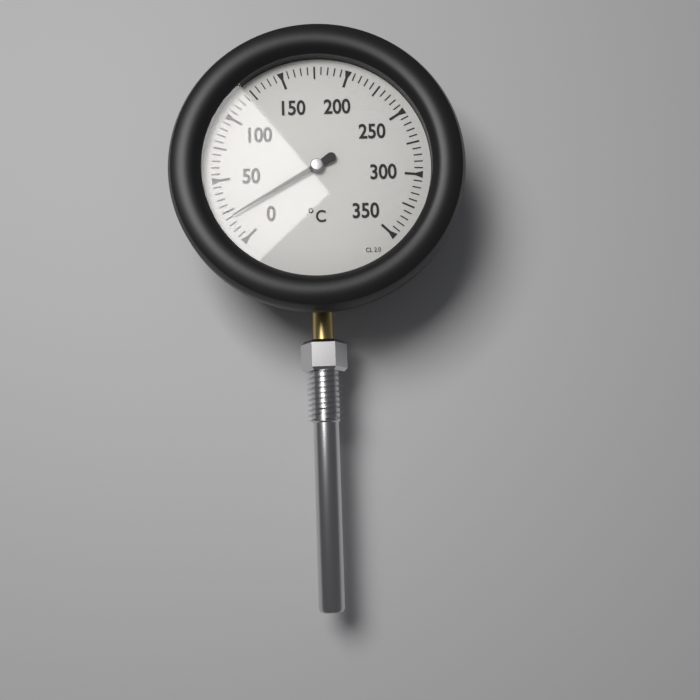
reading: 20 °C
